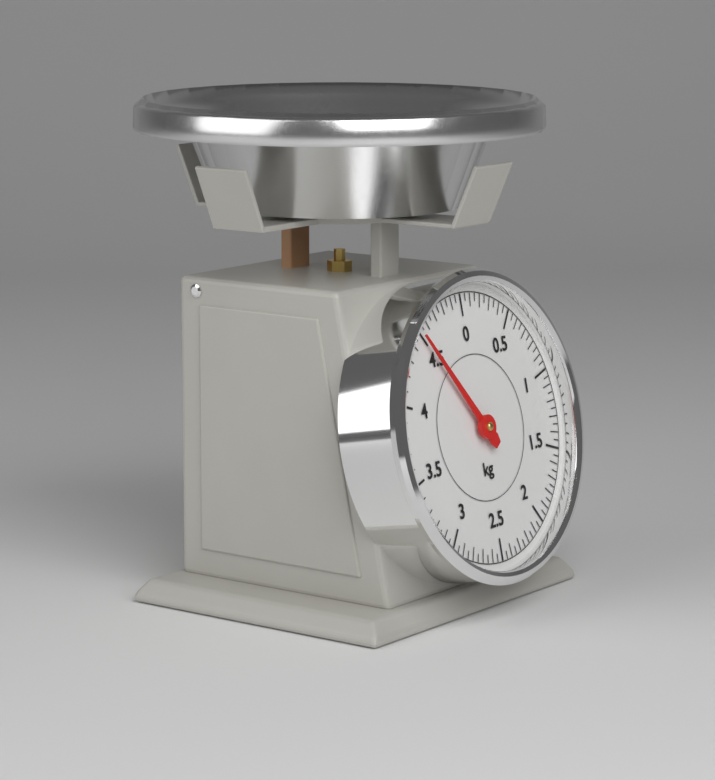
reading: 4.50 kg
